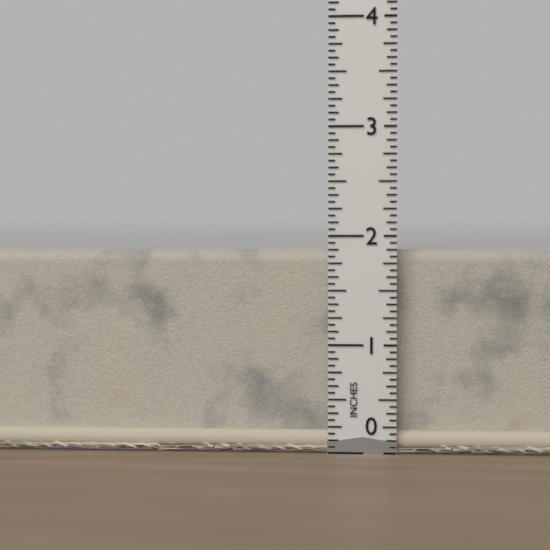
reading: 1.8750 in
